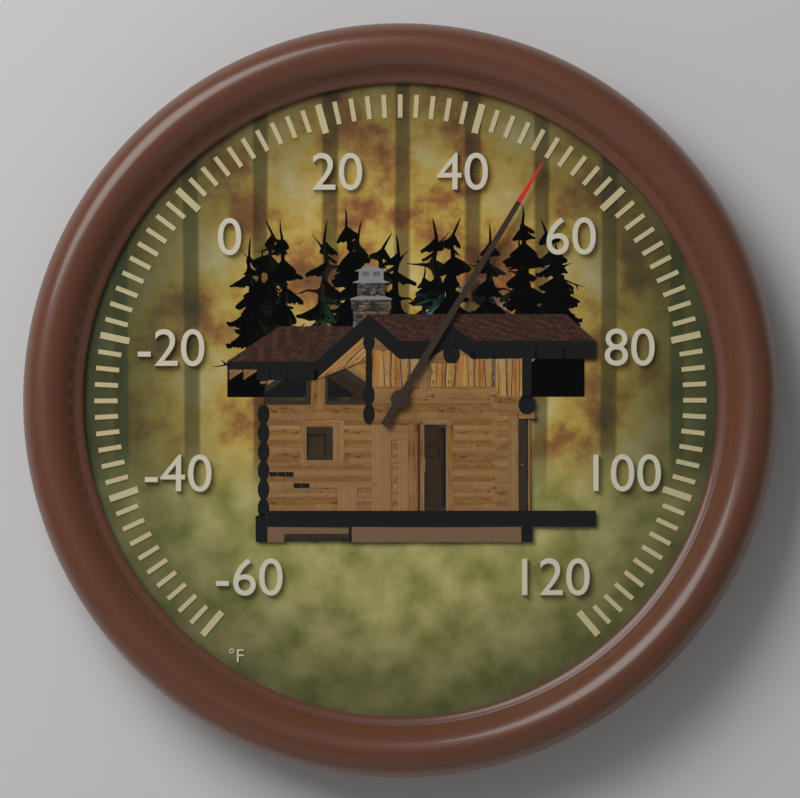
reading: 50 °F
